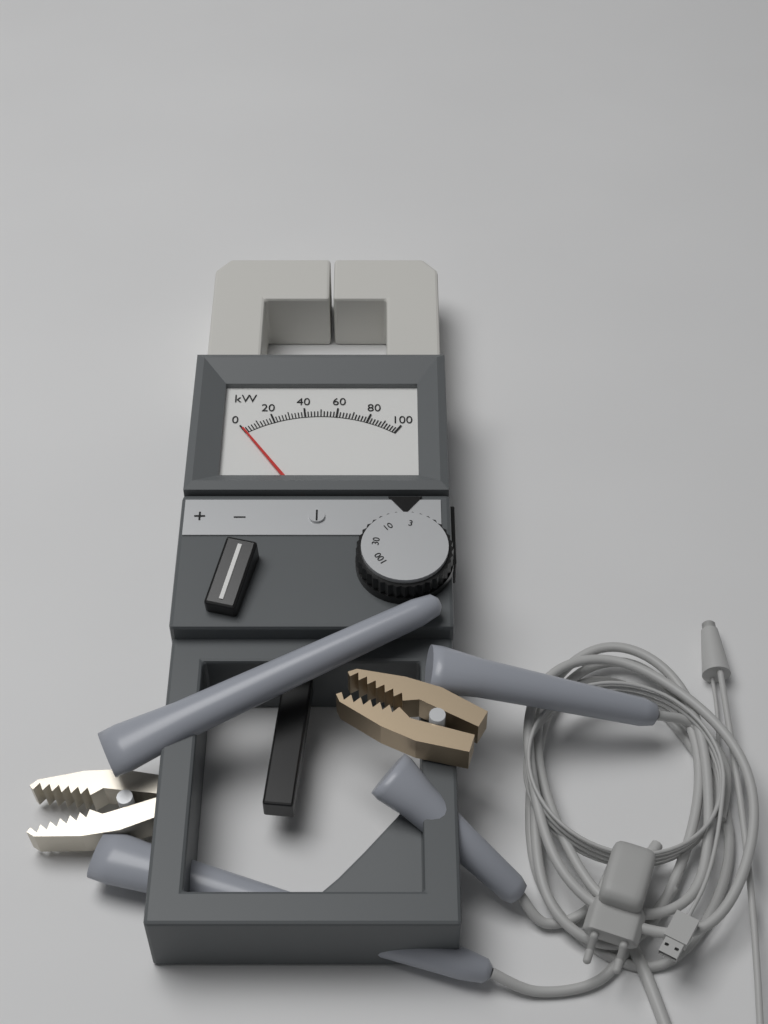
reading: 0 kW
